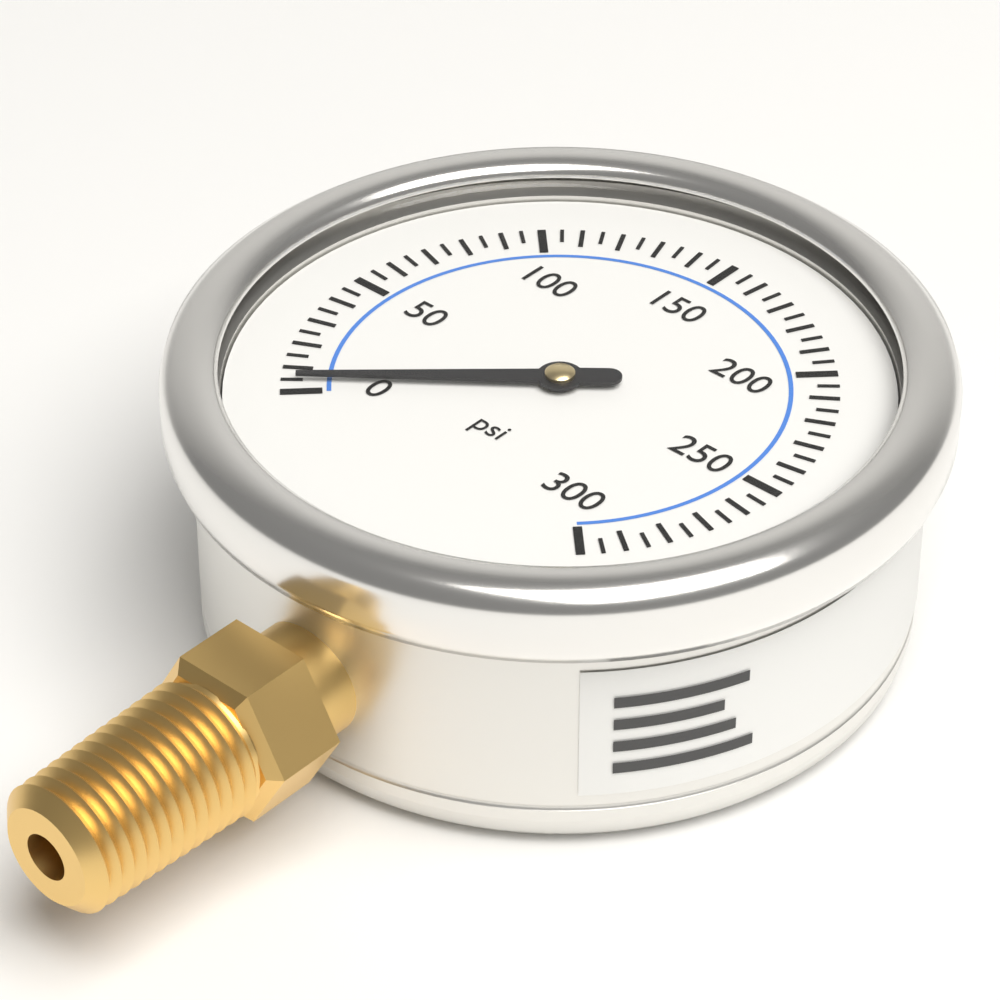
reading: 5 psi
